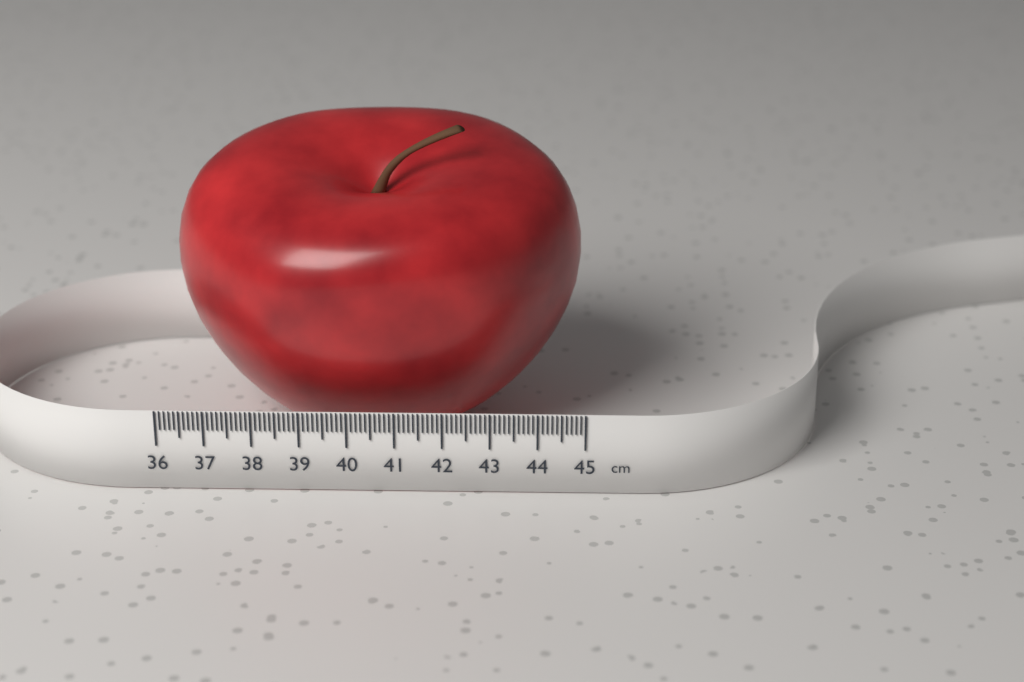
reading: 44.9 cm
